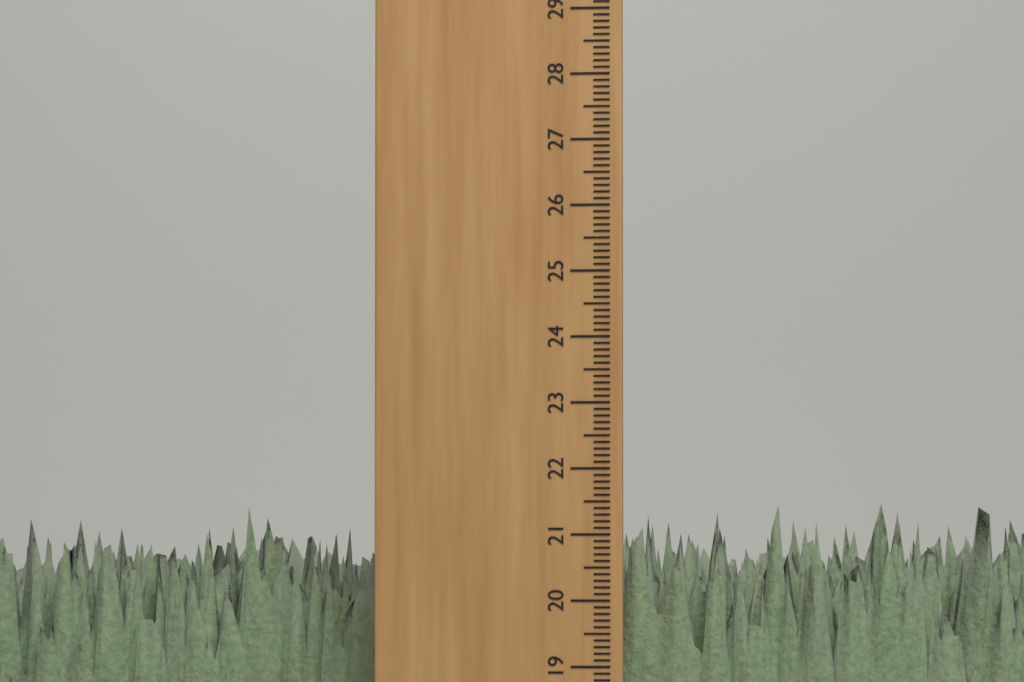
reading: 21.5 cm
